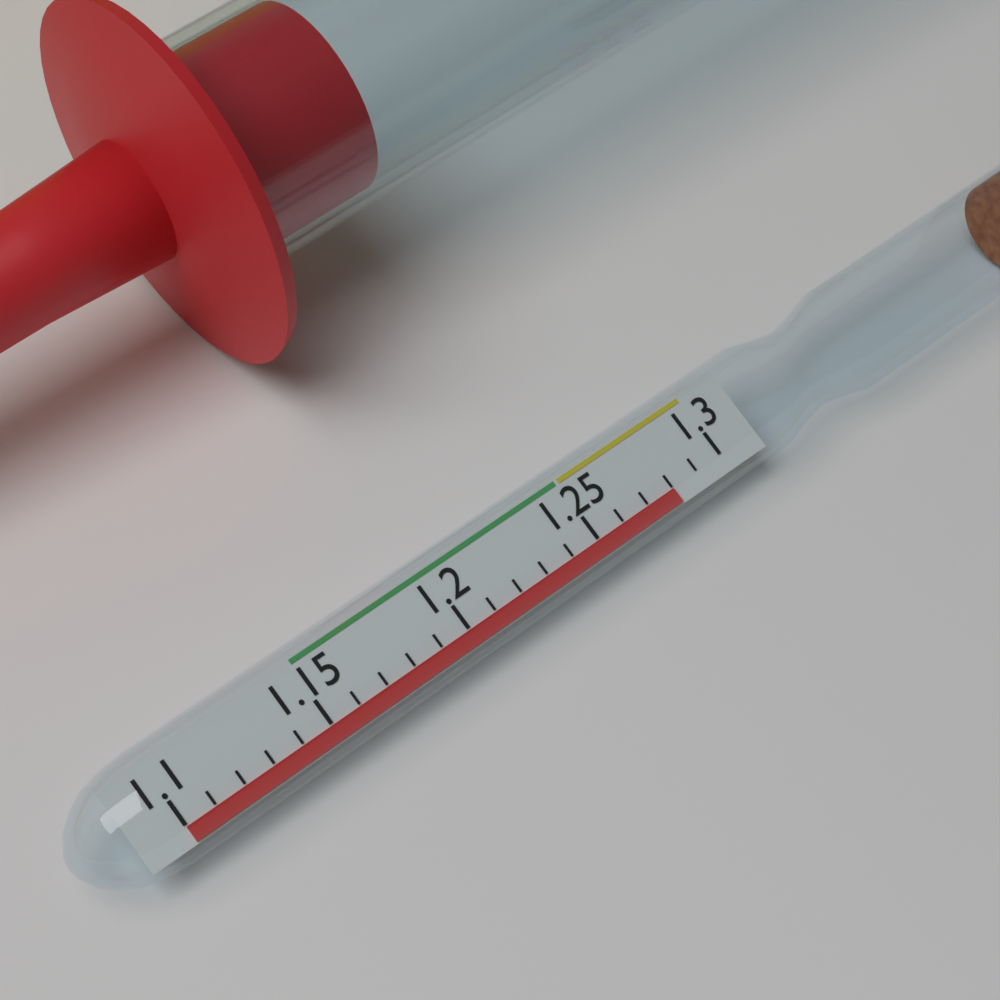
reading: 1.28 (no unit)
